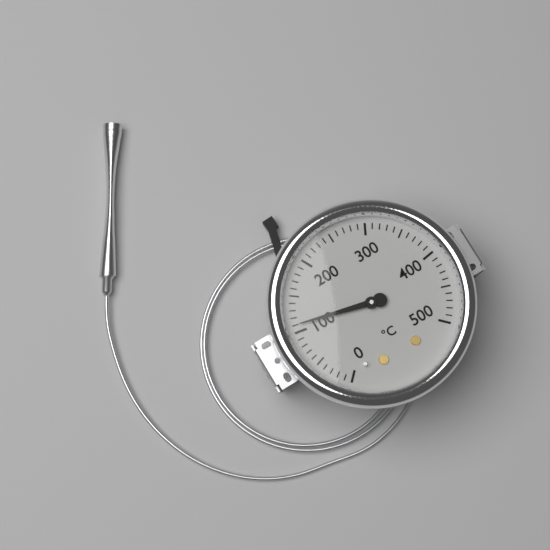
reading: 110 °C
